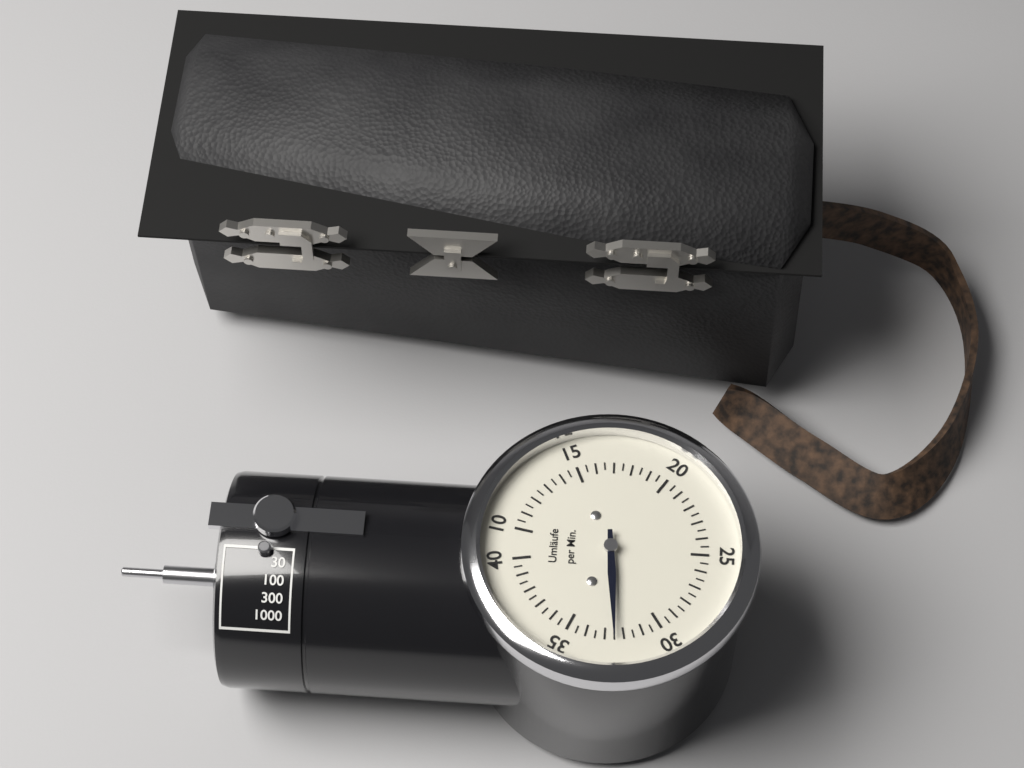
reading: 32.5 Umläufe per Min.
